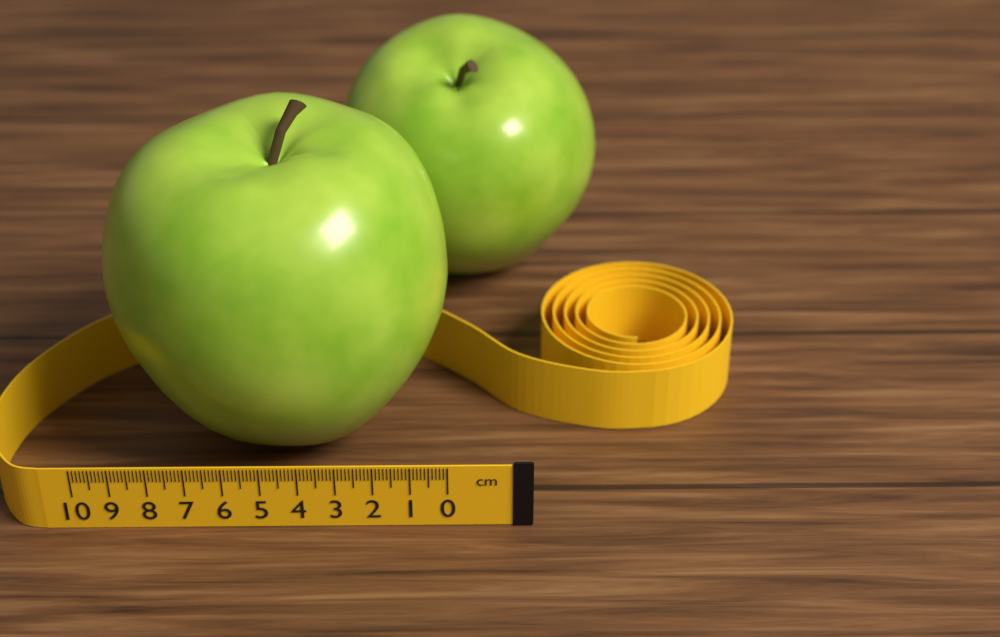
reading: 9.5 cm
